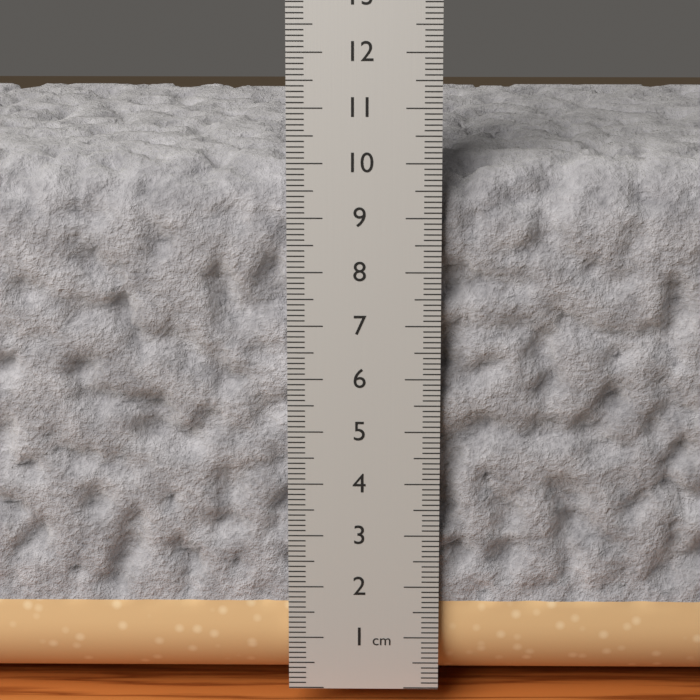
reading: 10.0 cm
